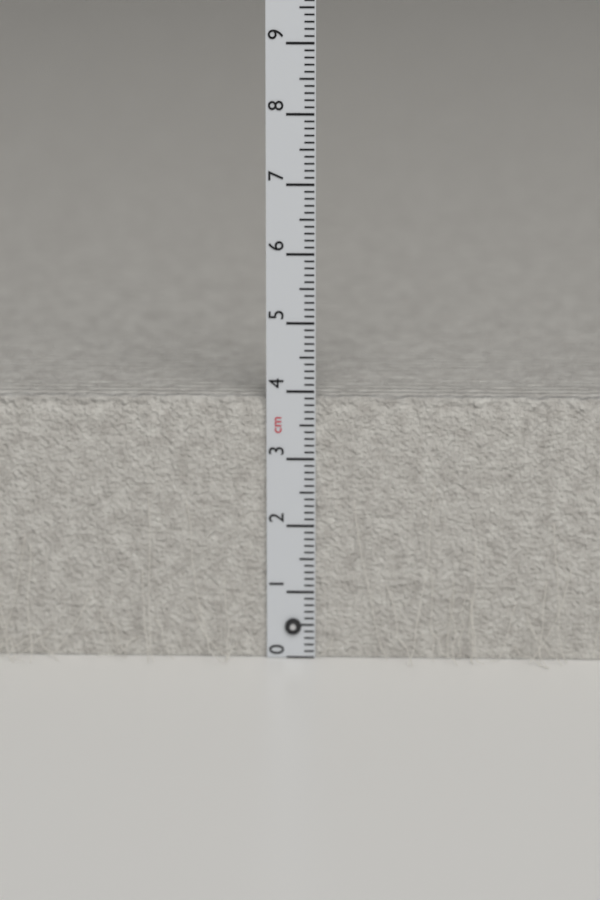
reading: 3.9 cm
